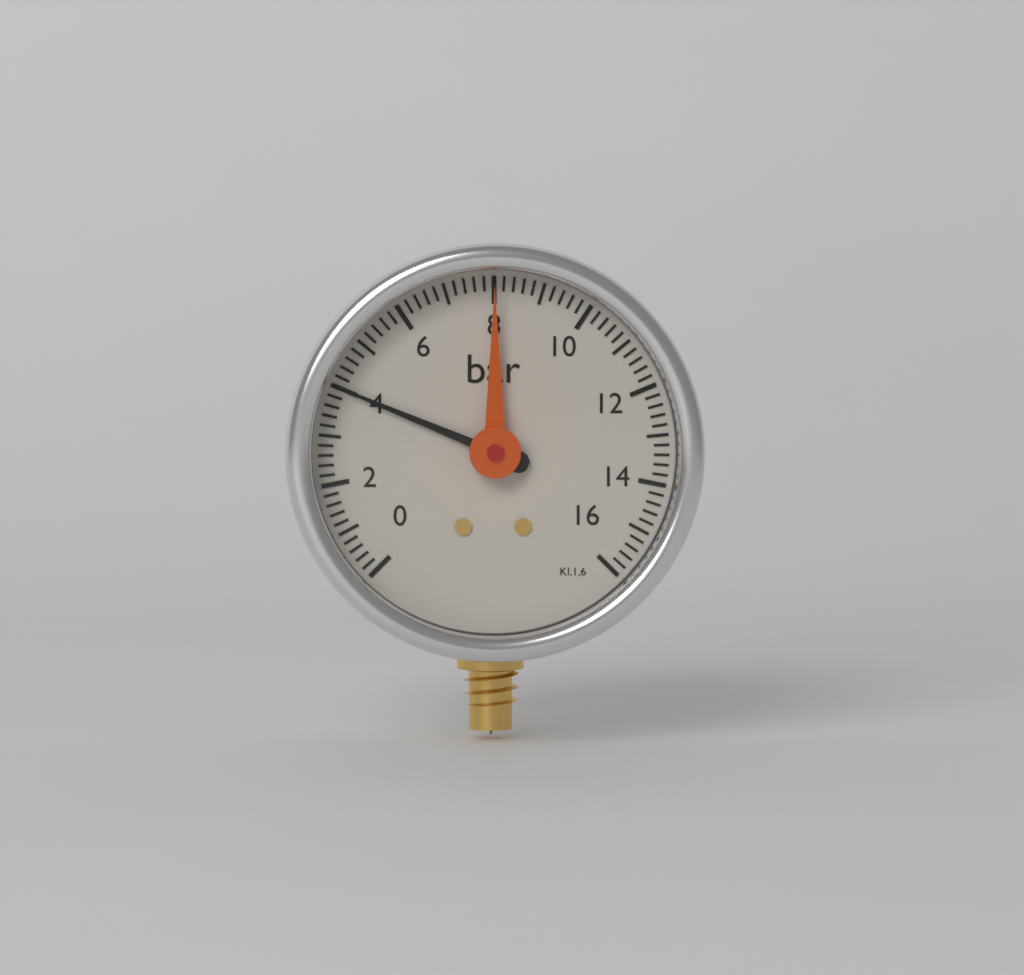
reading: 4.0 bar
